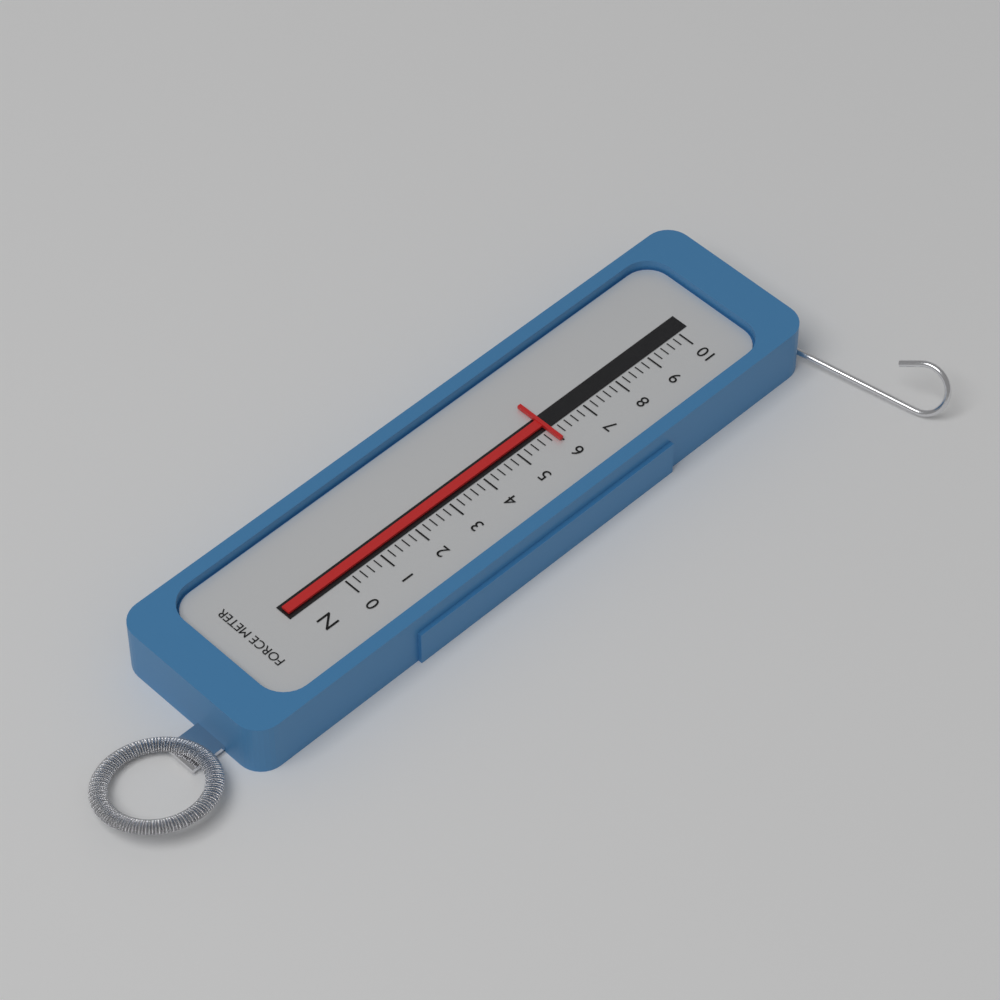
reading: 6.0 N
